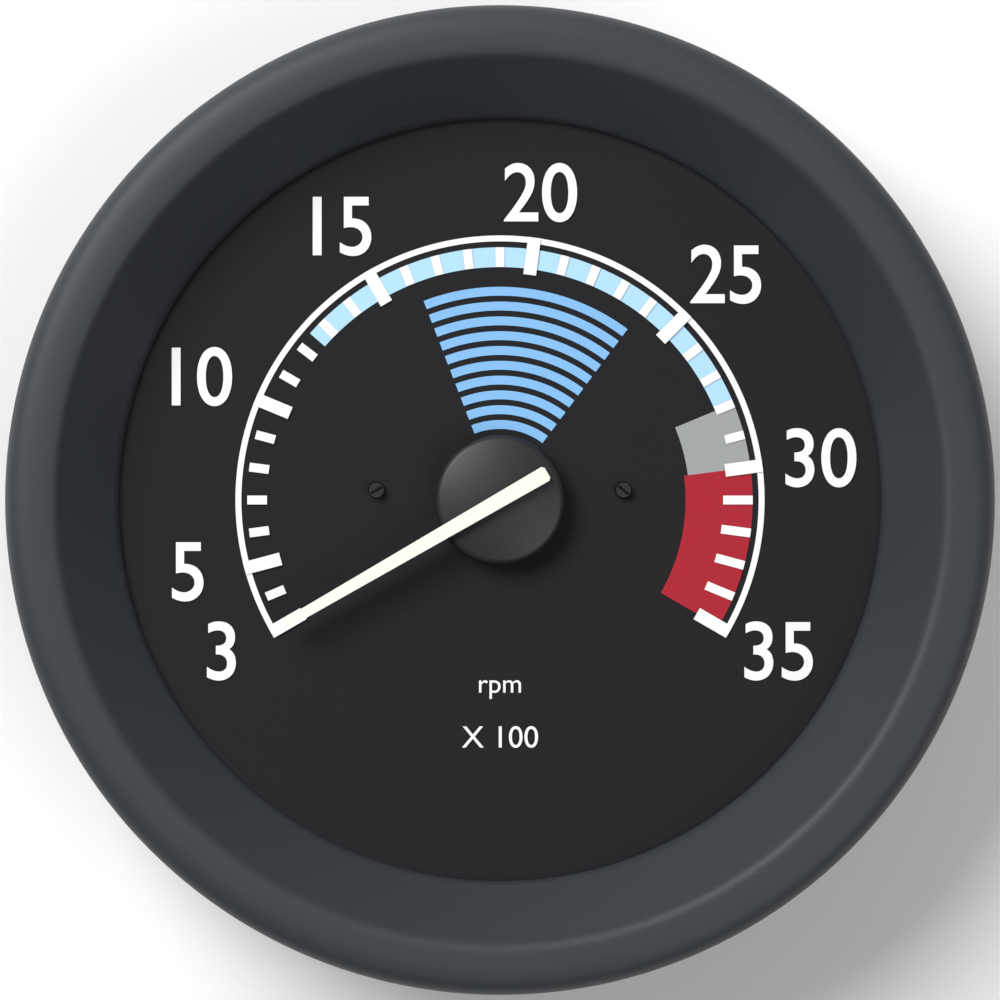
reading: 300 rpm
